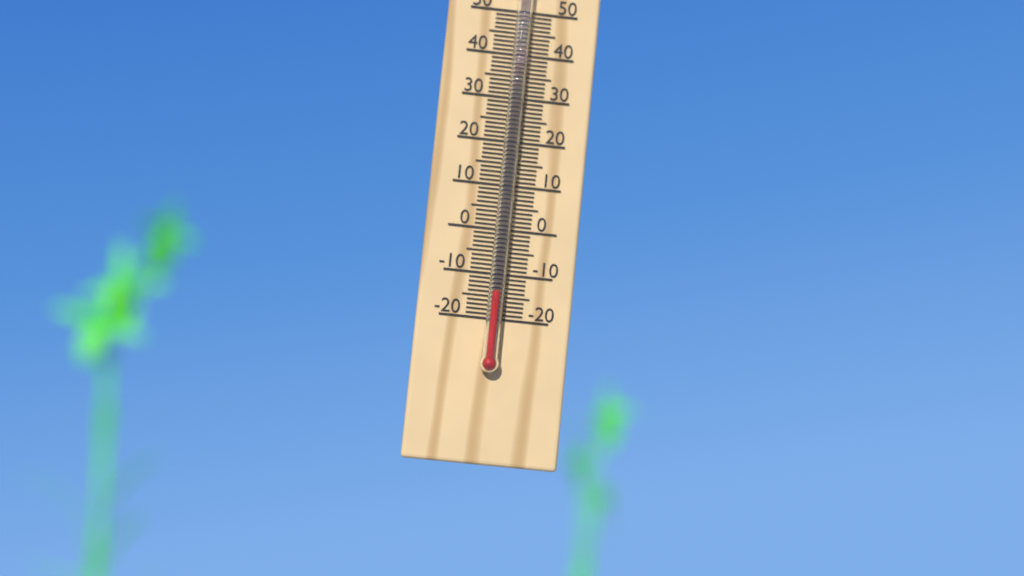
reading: -14 °C
